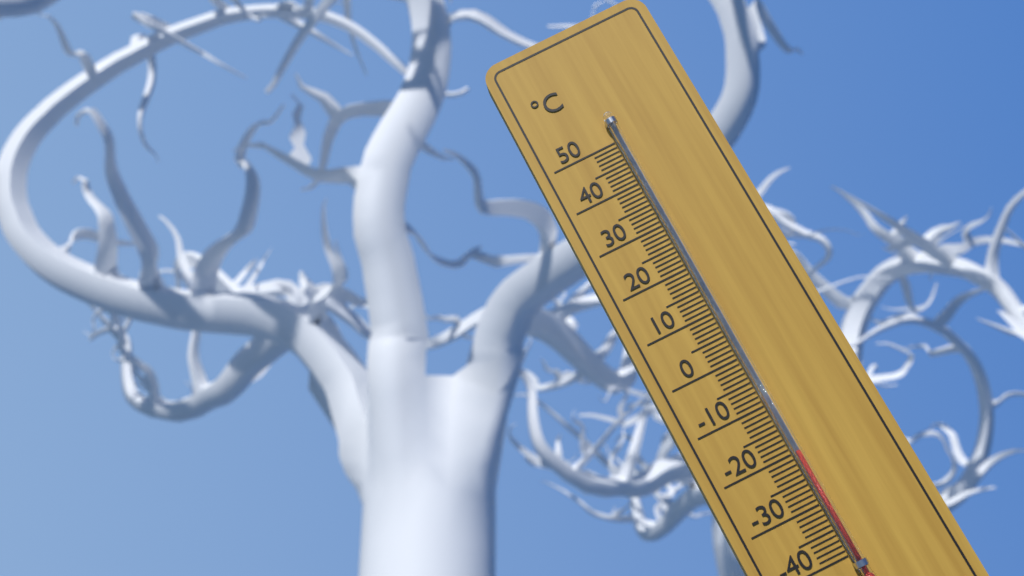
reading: -20 °C
